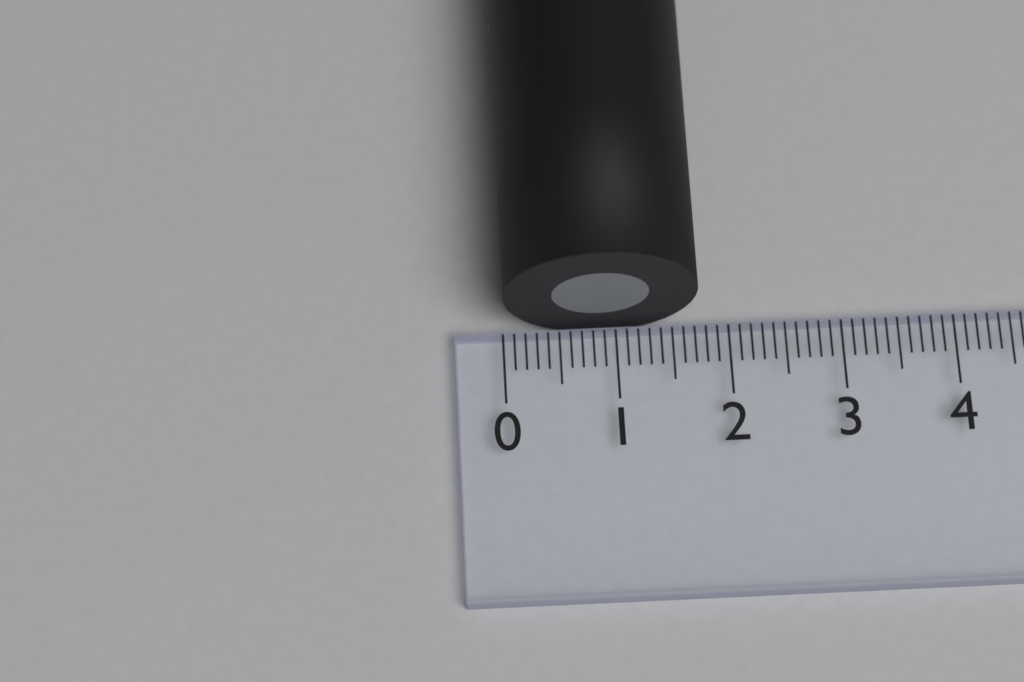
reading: 1.7 (no unit)
